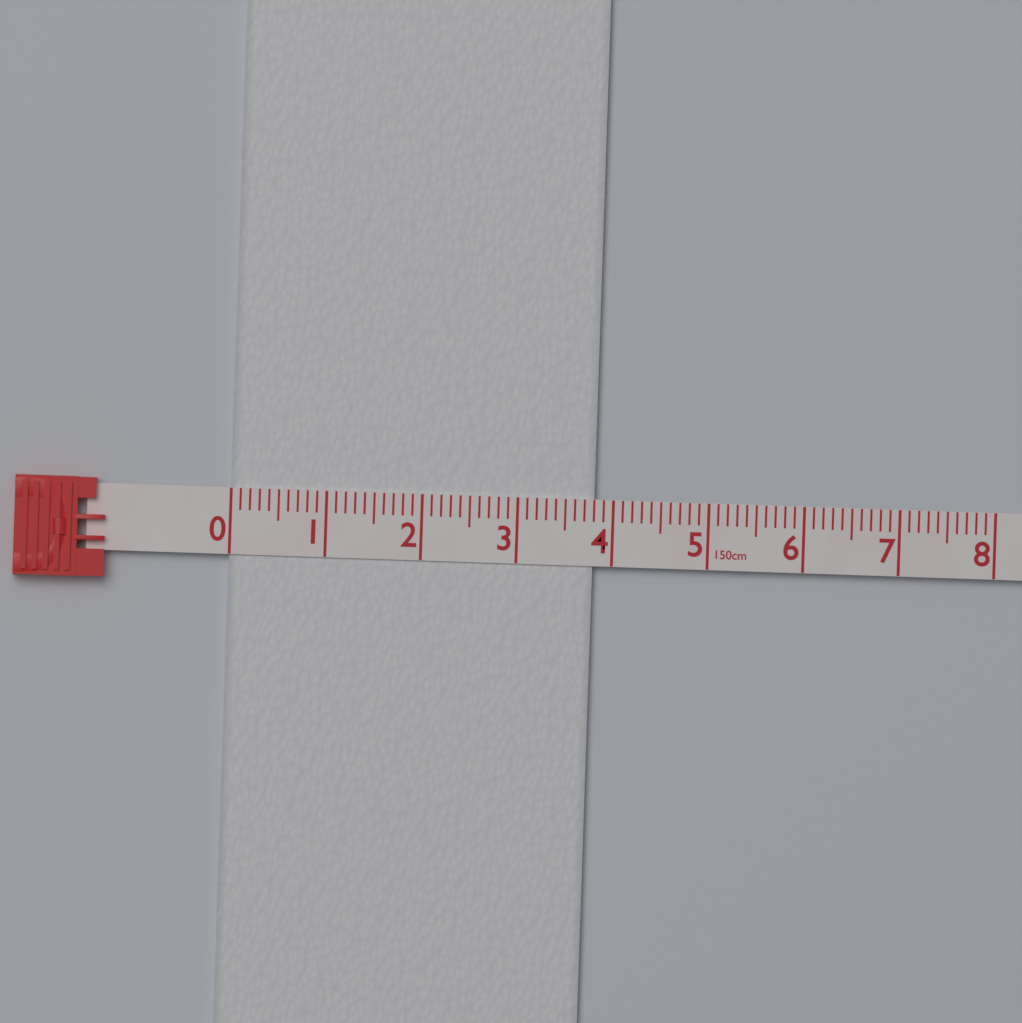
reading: 3.8 cm
